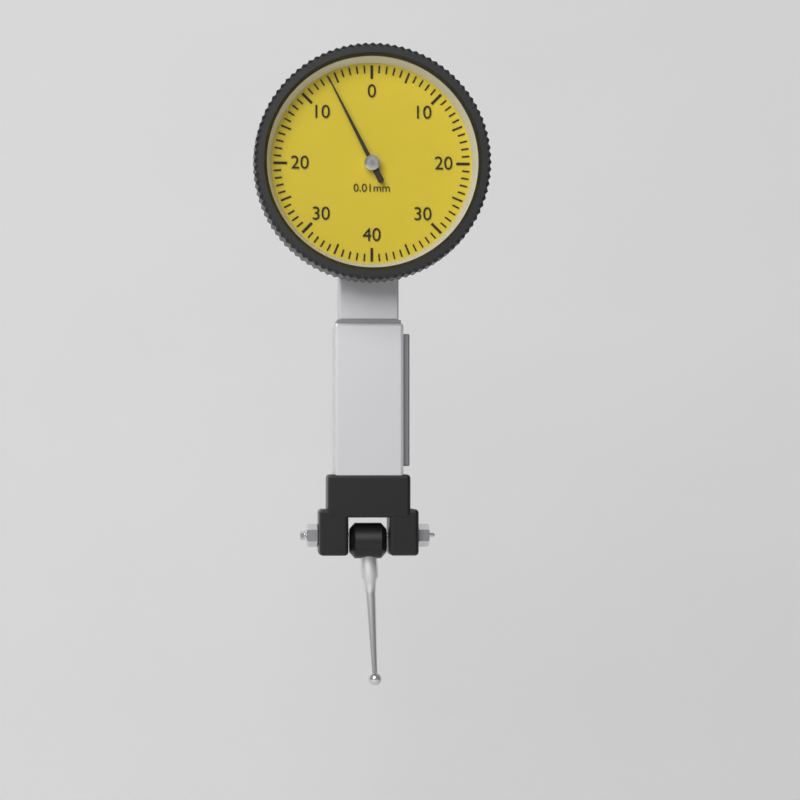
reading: 0.06 mm
